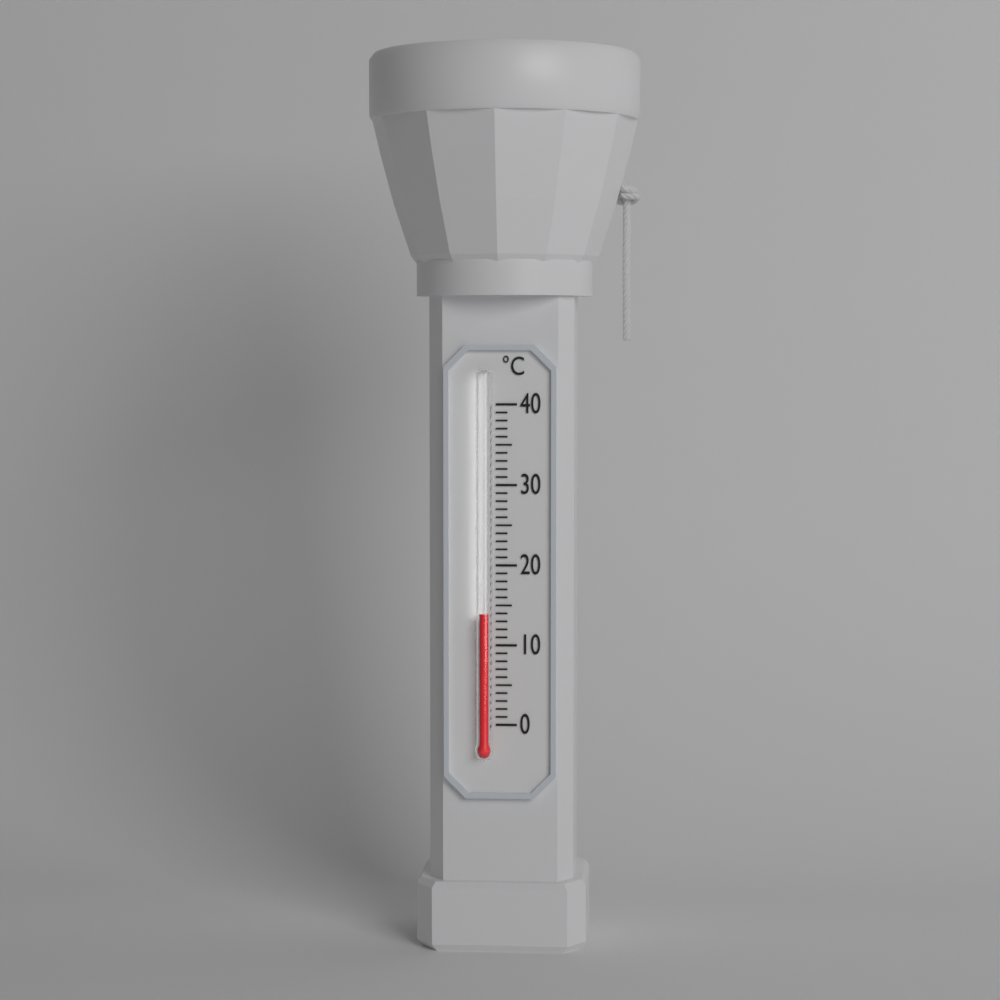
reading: 14 °C
